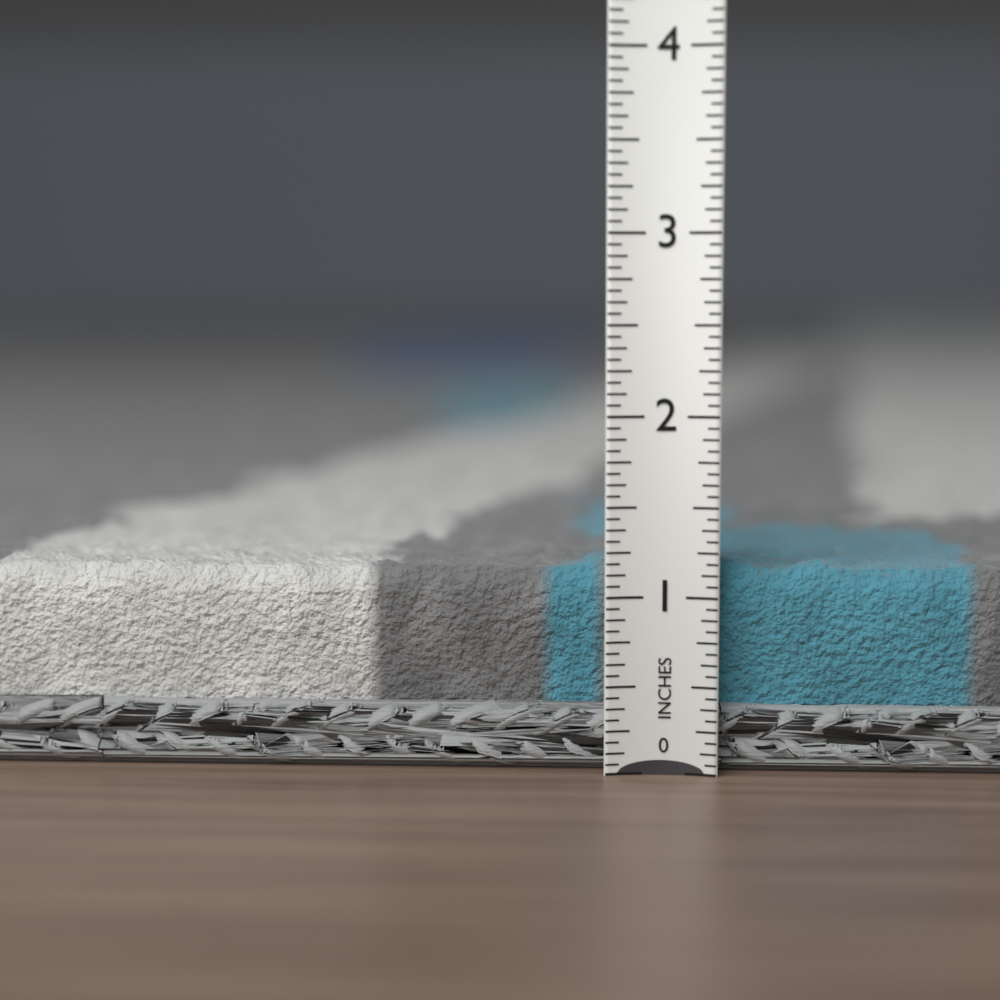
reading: 1.2500 in
